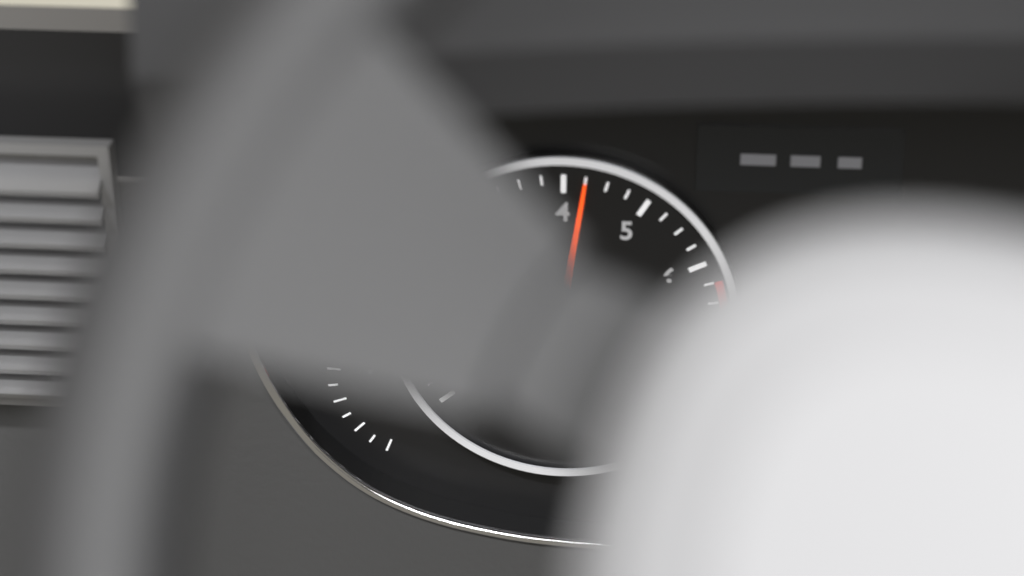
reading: 4.25 x1000 rpm
